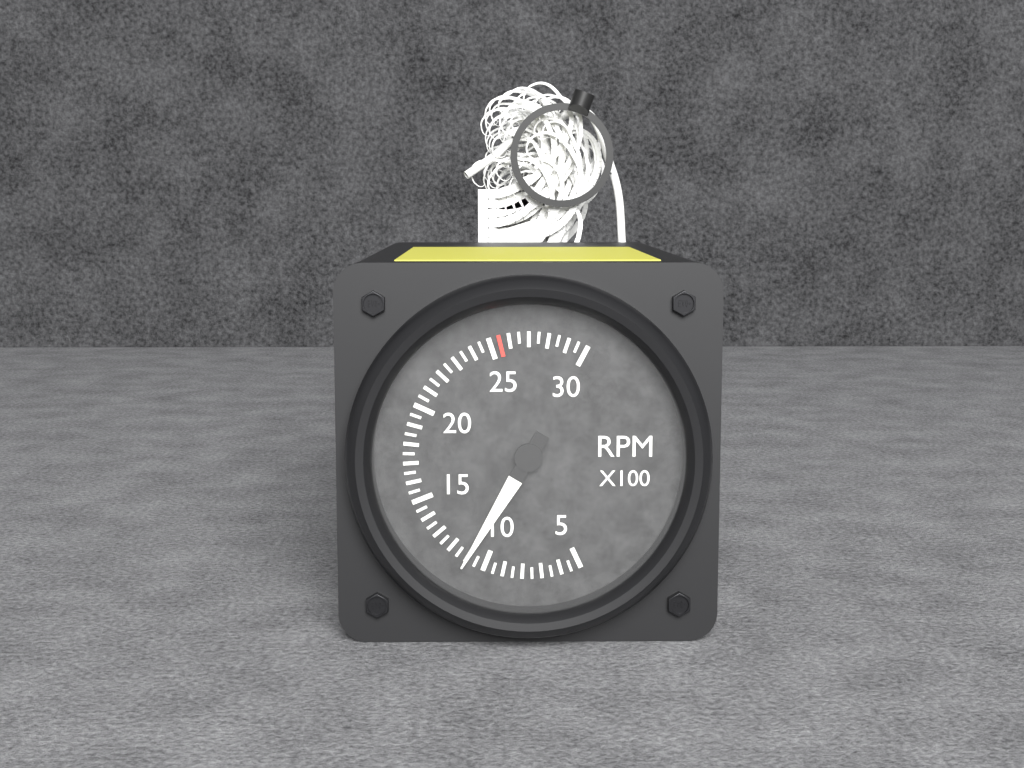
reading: 1100 RPM
